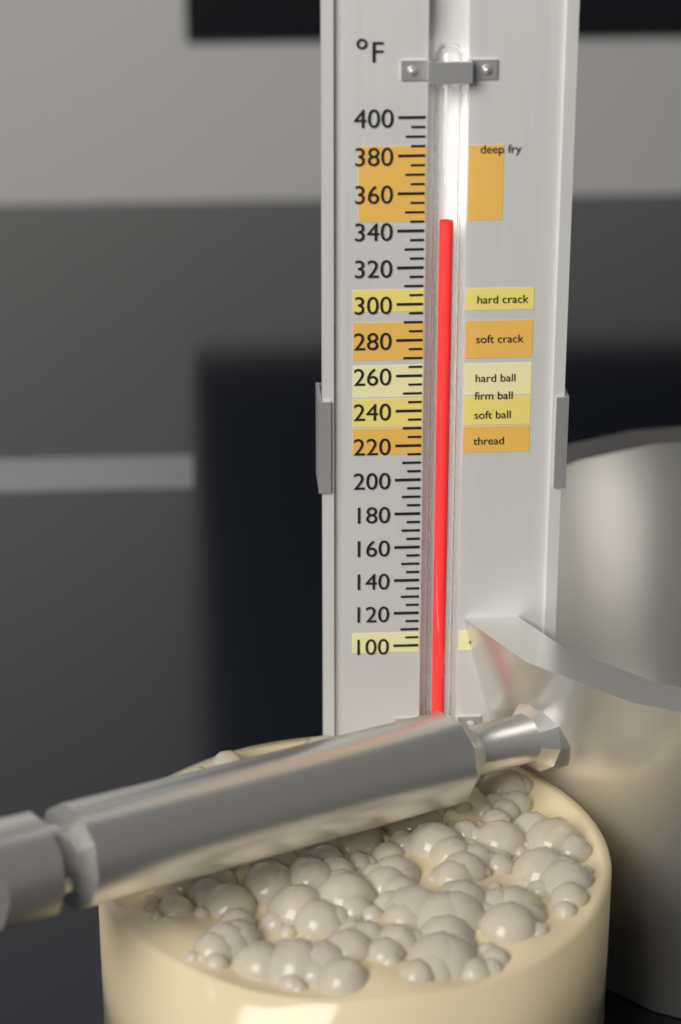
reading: 345 °F
